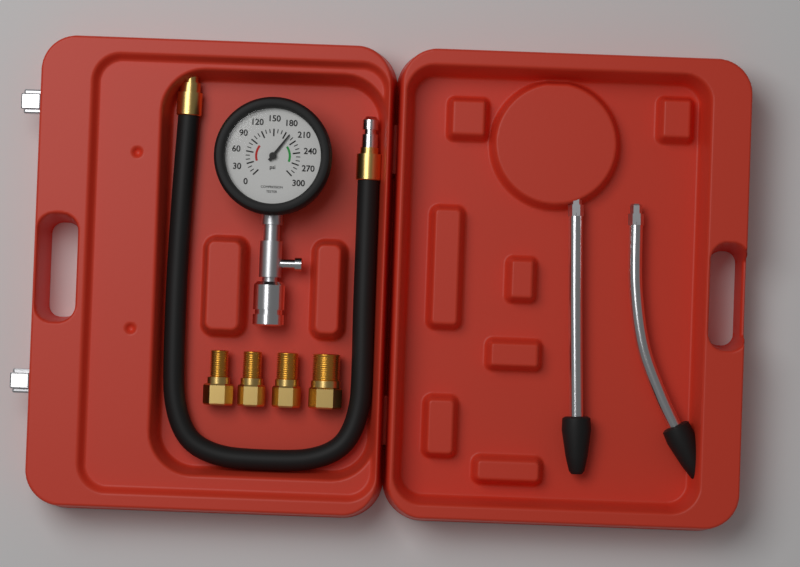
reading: 190 psi
